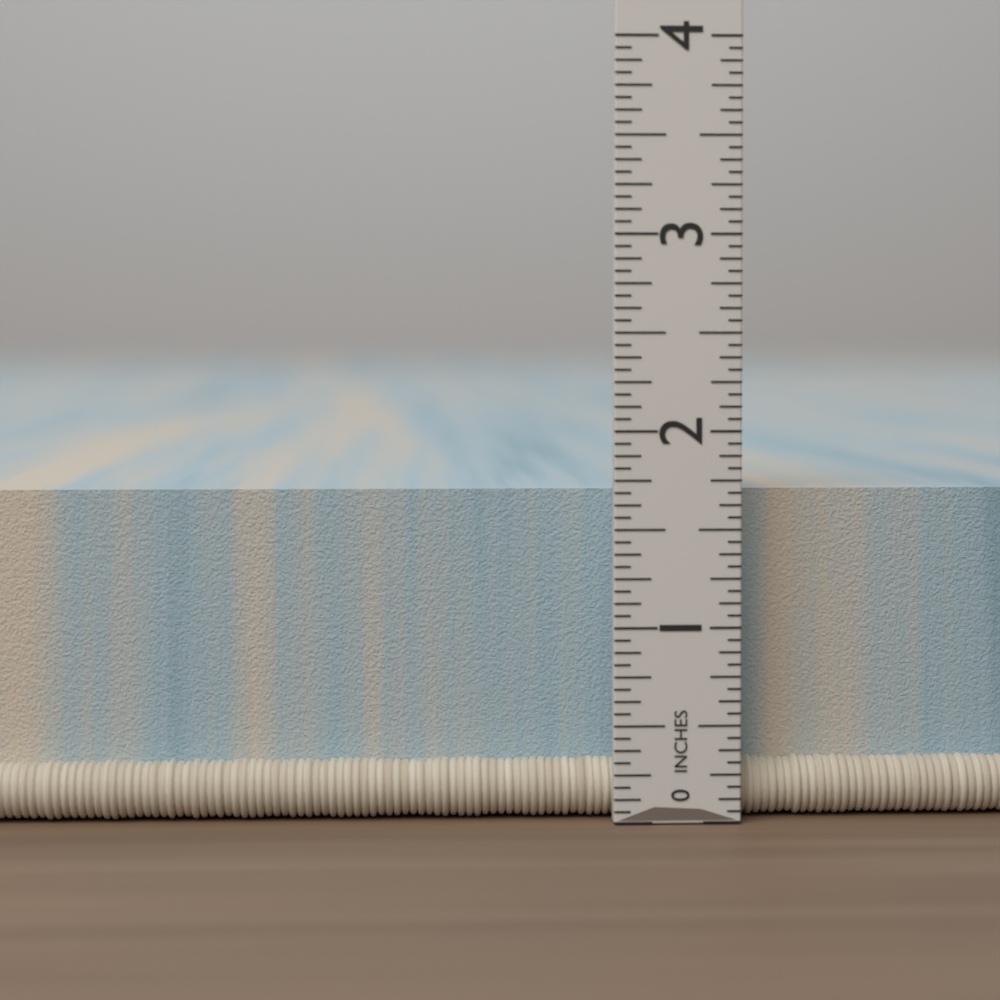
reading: 1.6875 in
